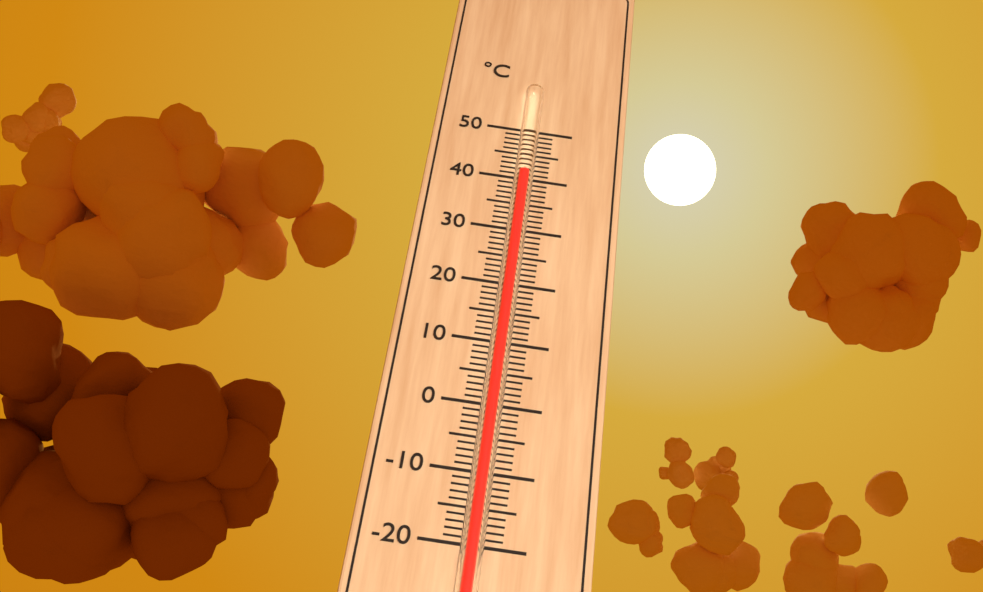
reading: 40 °C
